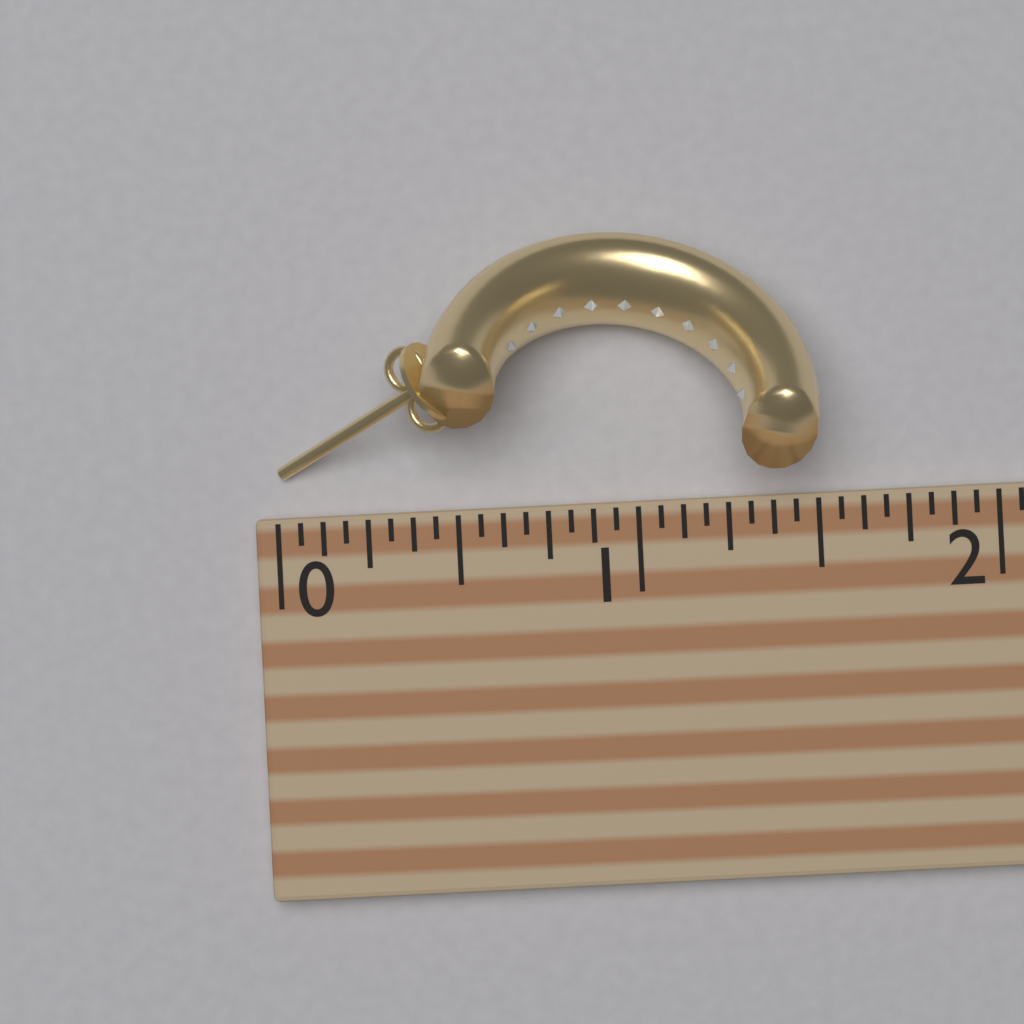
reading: 1.5000 (no unit)
